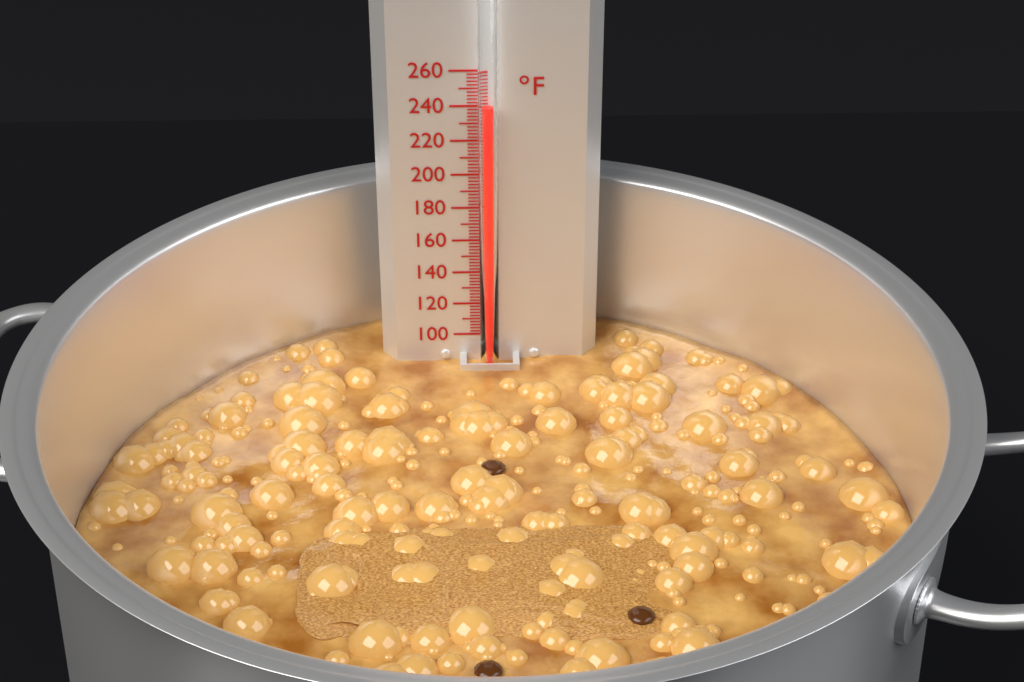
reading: 242 °F
